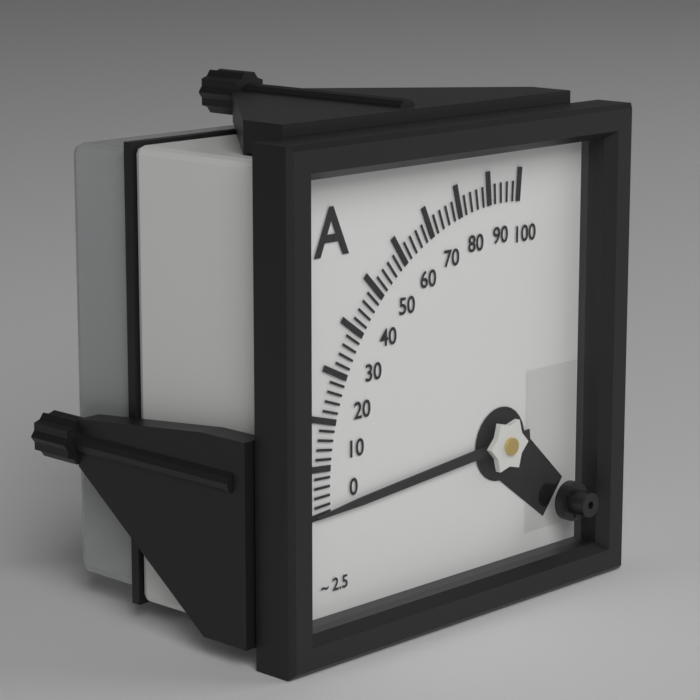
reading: 0 A
